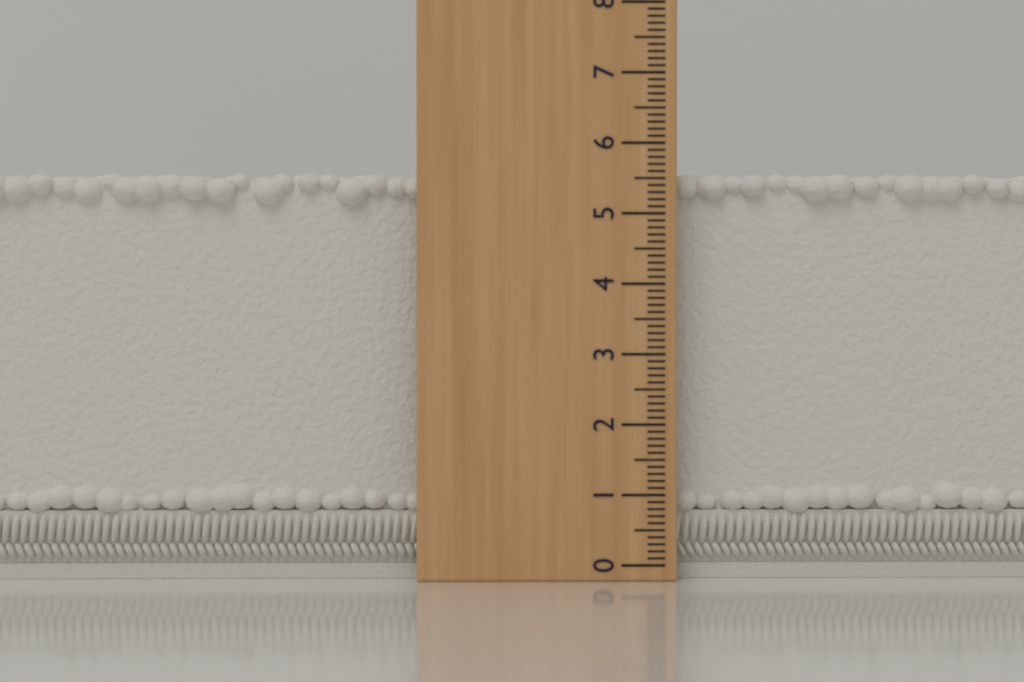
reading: 5.6 (no unit)
